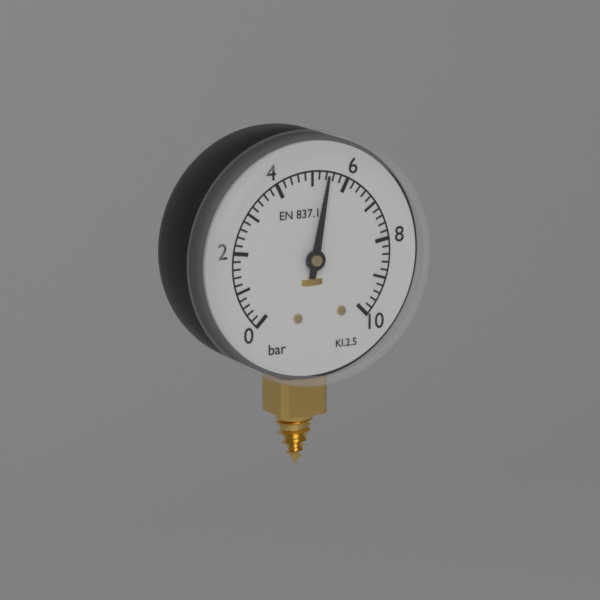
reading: 5.4 bar
